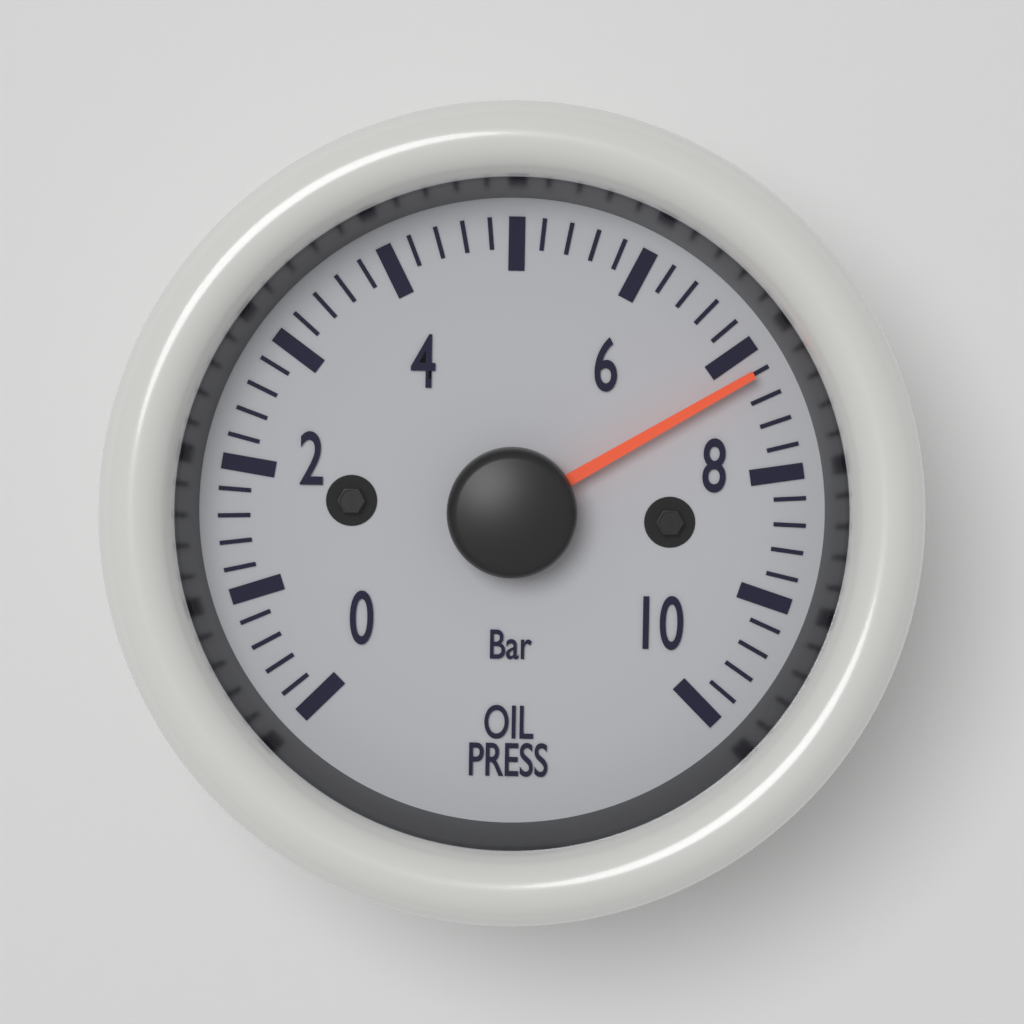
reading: 7.2 bar
